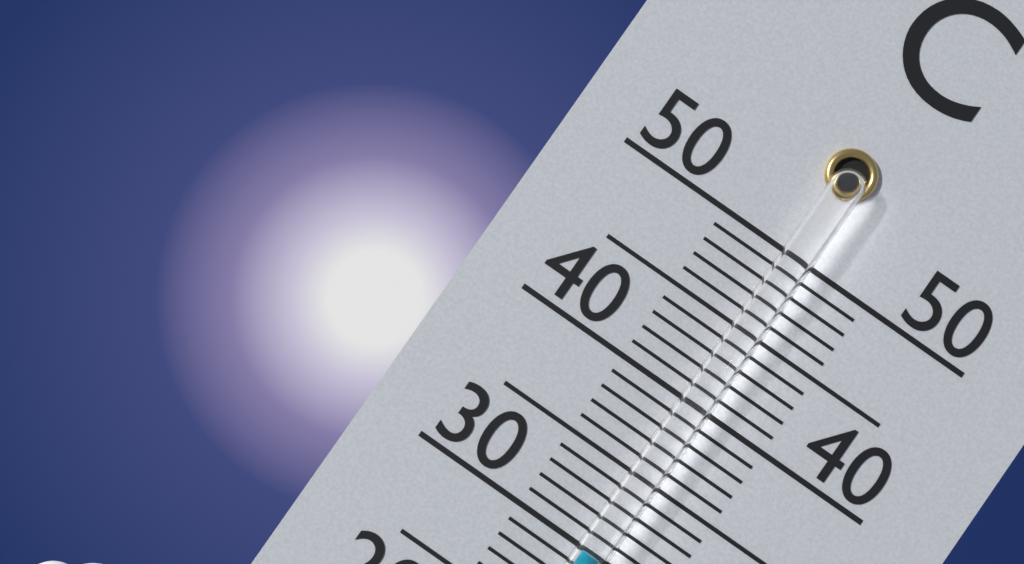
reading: 30 °C
